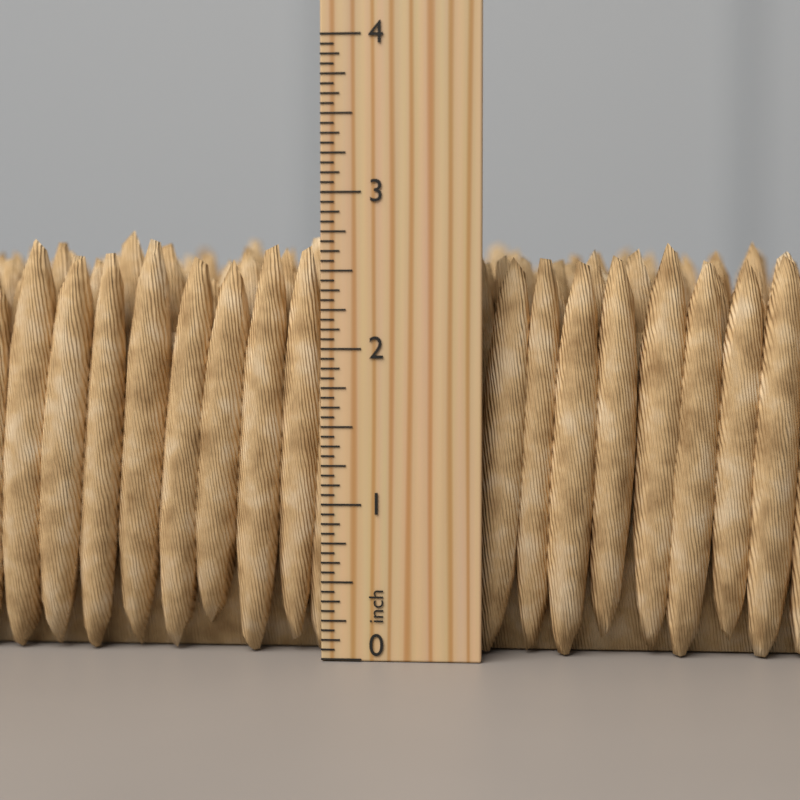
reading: 2.8125 inch
